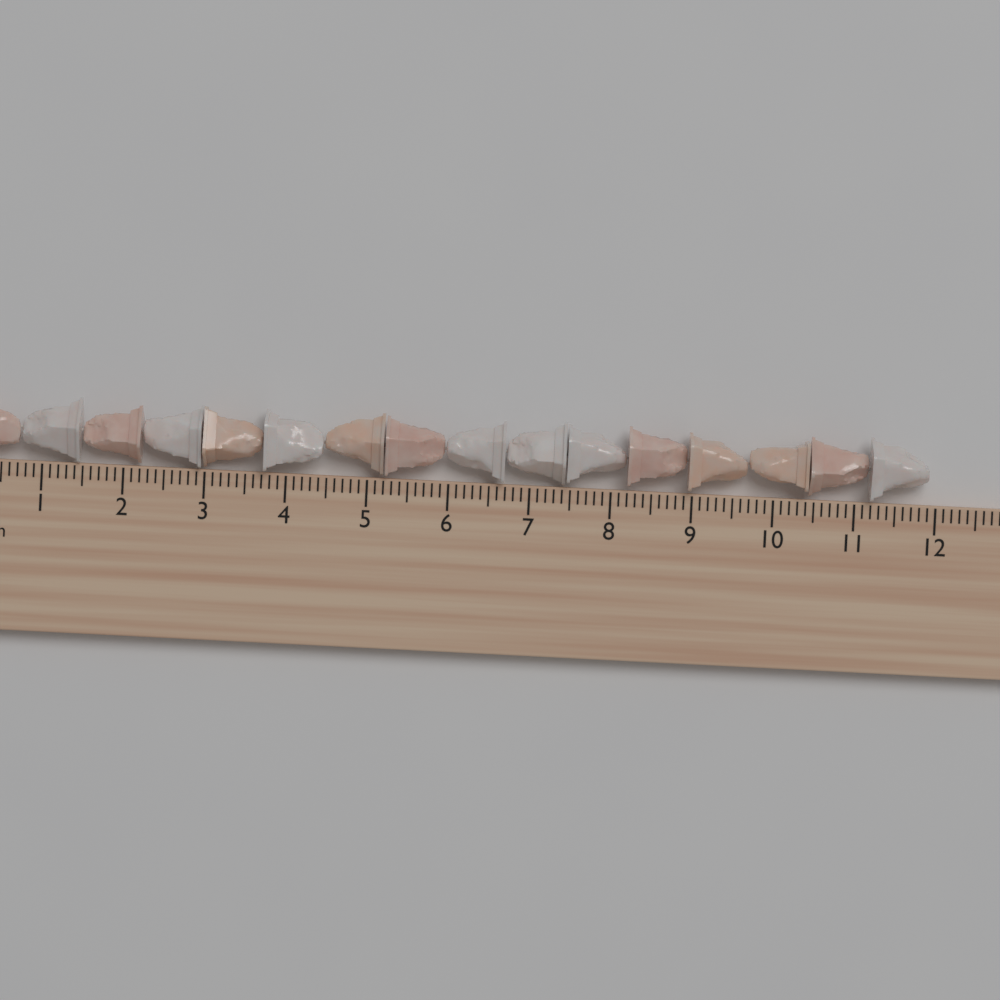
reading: 11.9 cm
